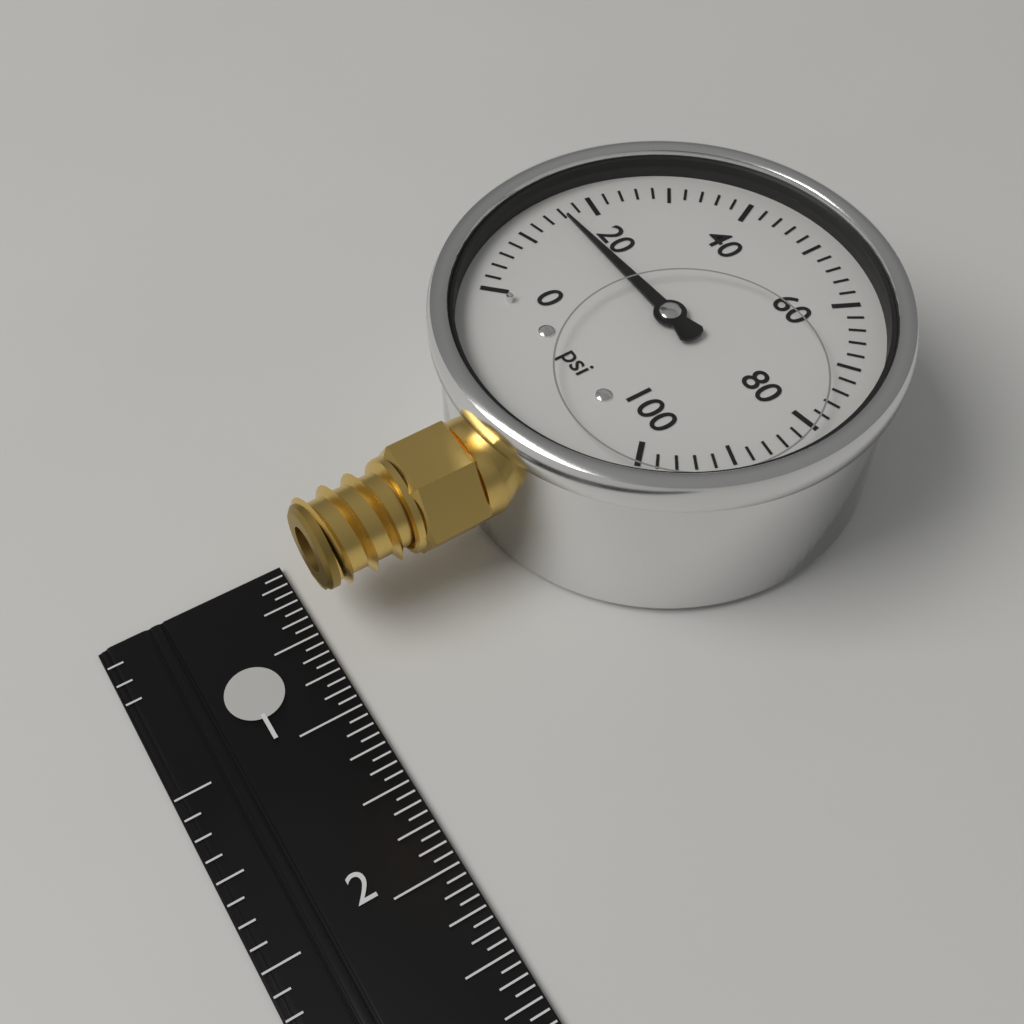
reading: 16 psi
